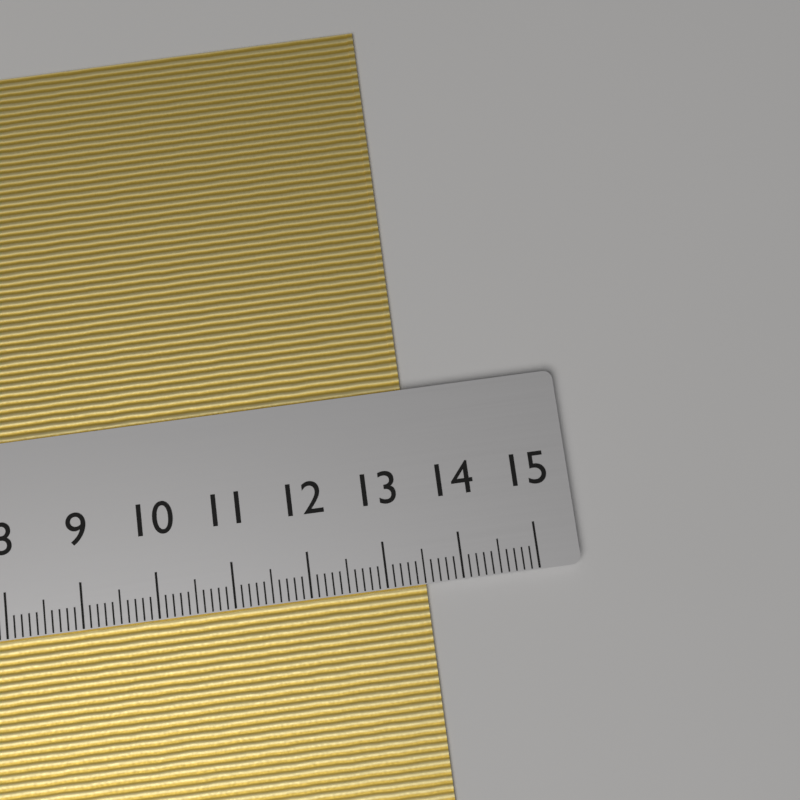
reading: 13.5 cm
